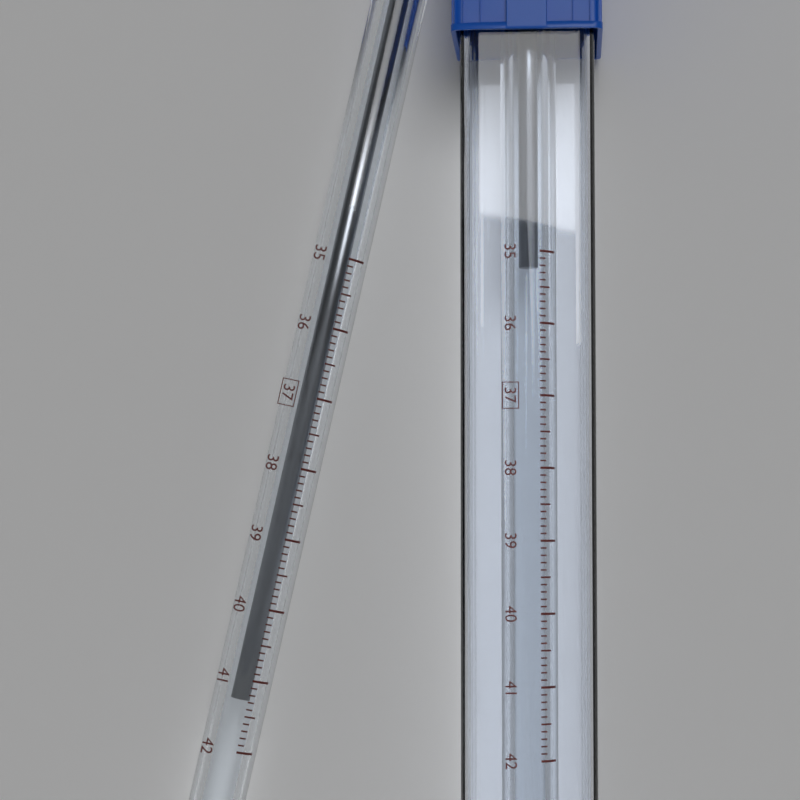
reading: 41.3 °C
